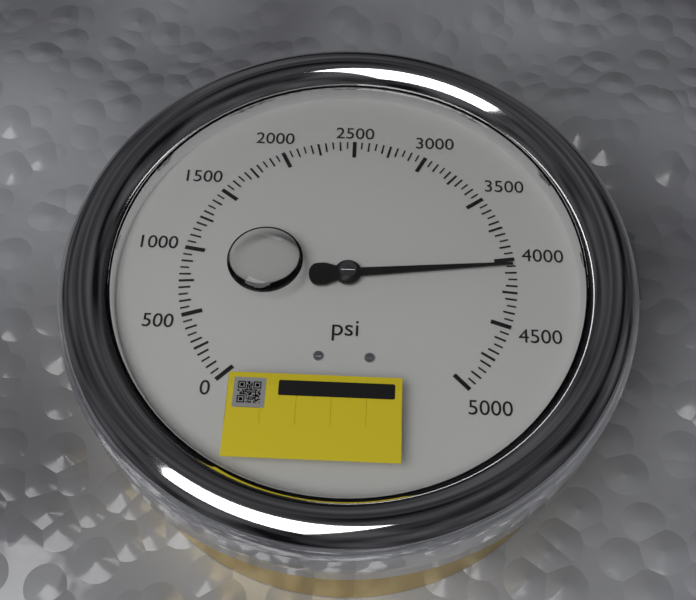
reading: 4050 psi
